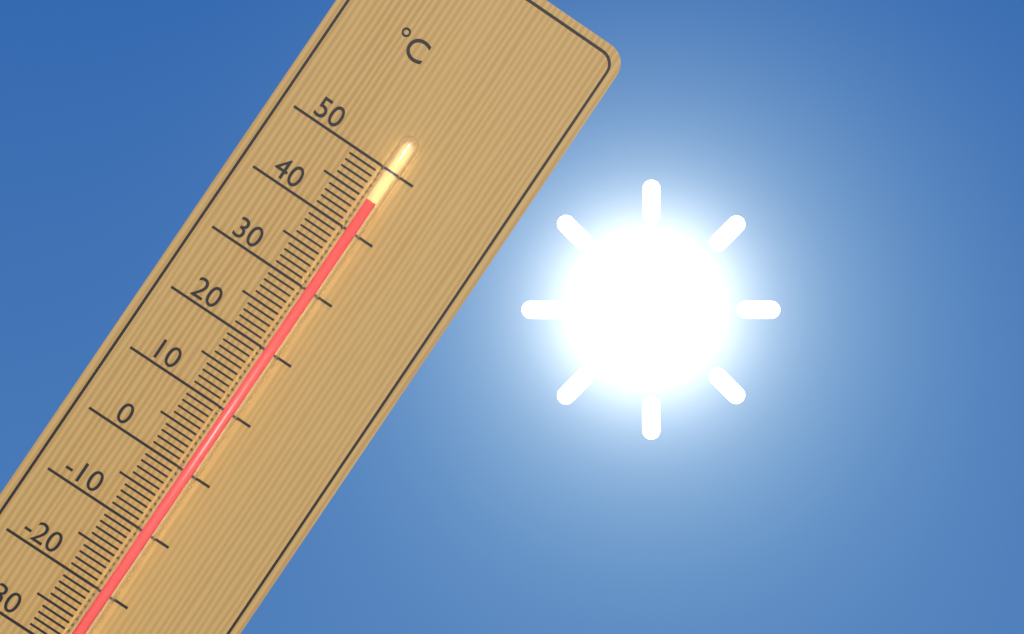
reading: 45 °C
